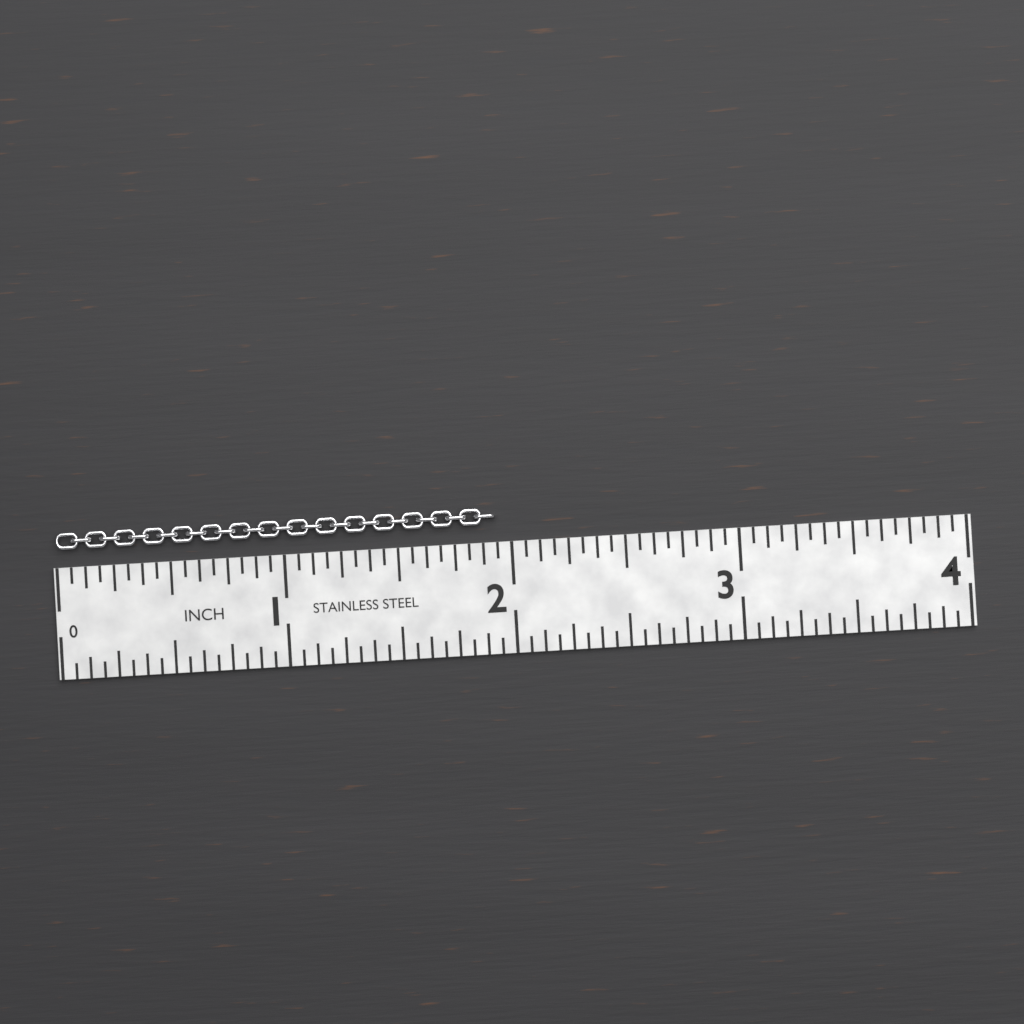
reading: 1.9375 in
